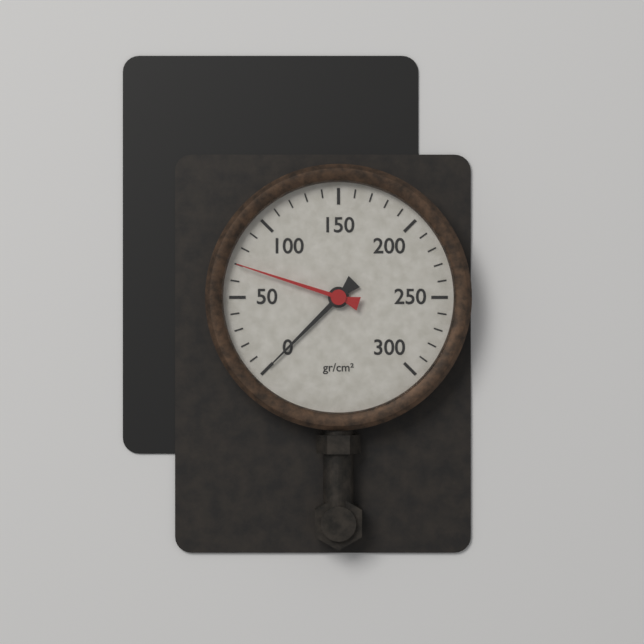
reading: 0 gr/cm²
